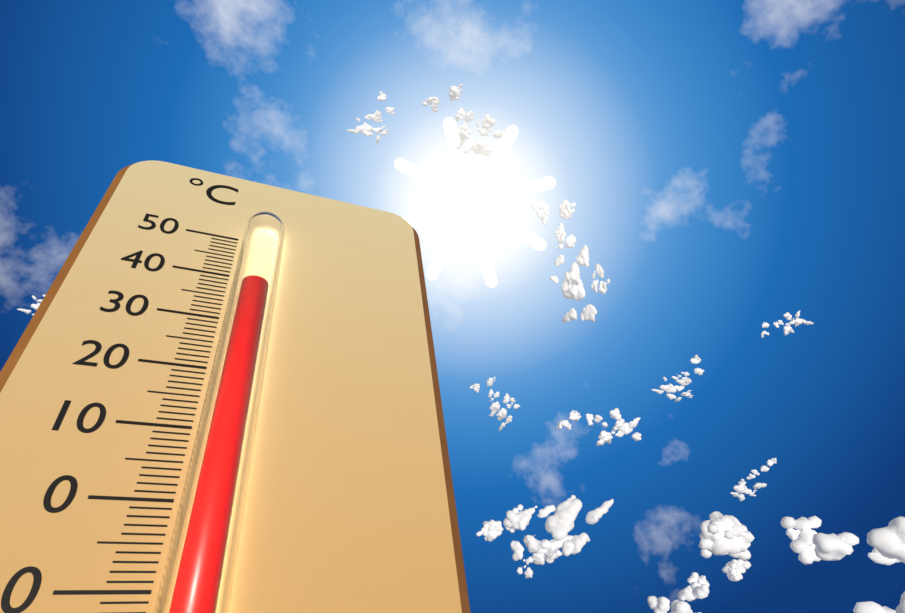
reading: 36 °C
